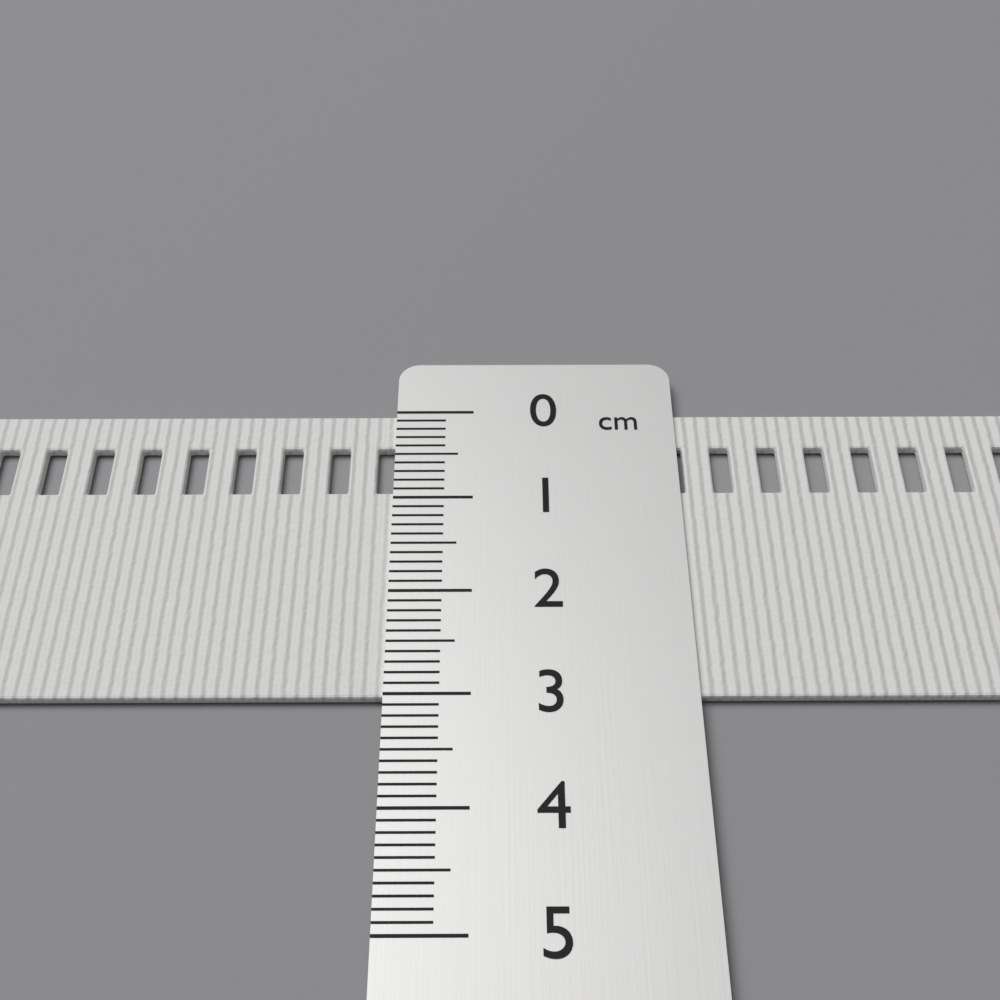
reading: 3.0 cm
